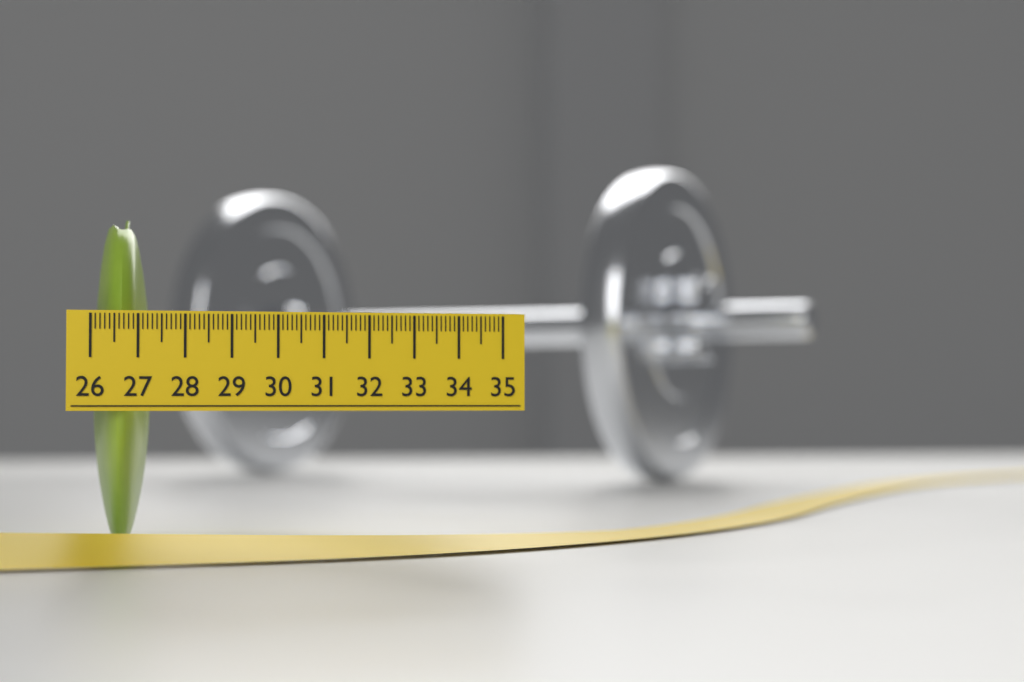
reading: 27.3 (no unit)
